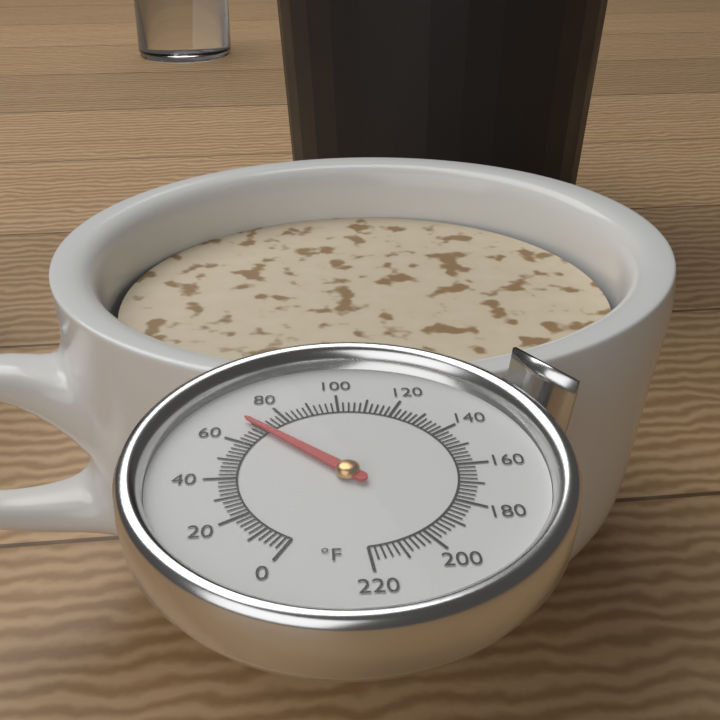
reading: 70 °F
